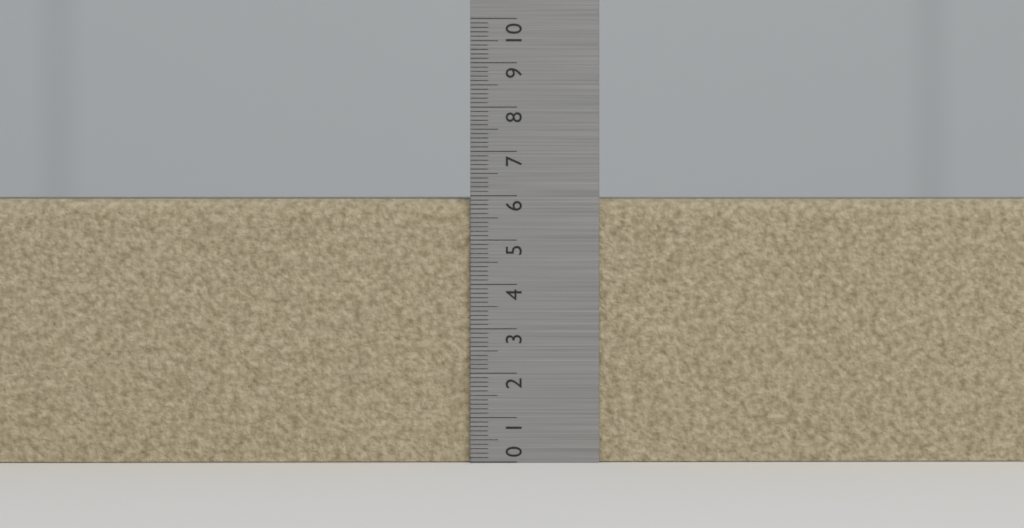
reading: 6.0 (no unit)
